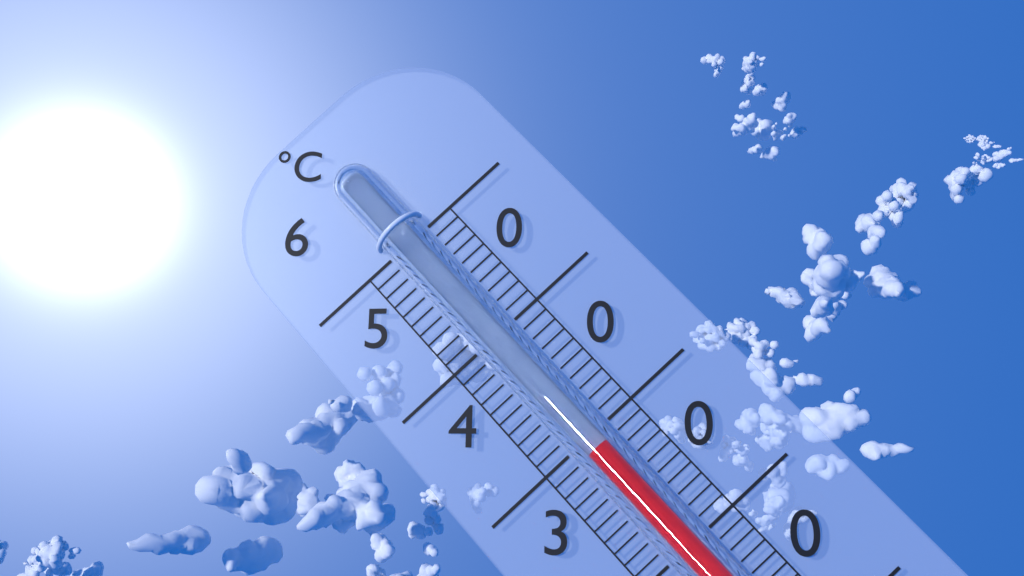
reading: 39 °C
